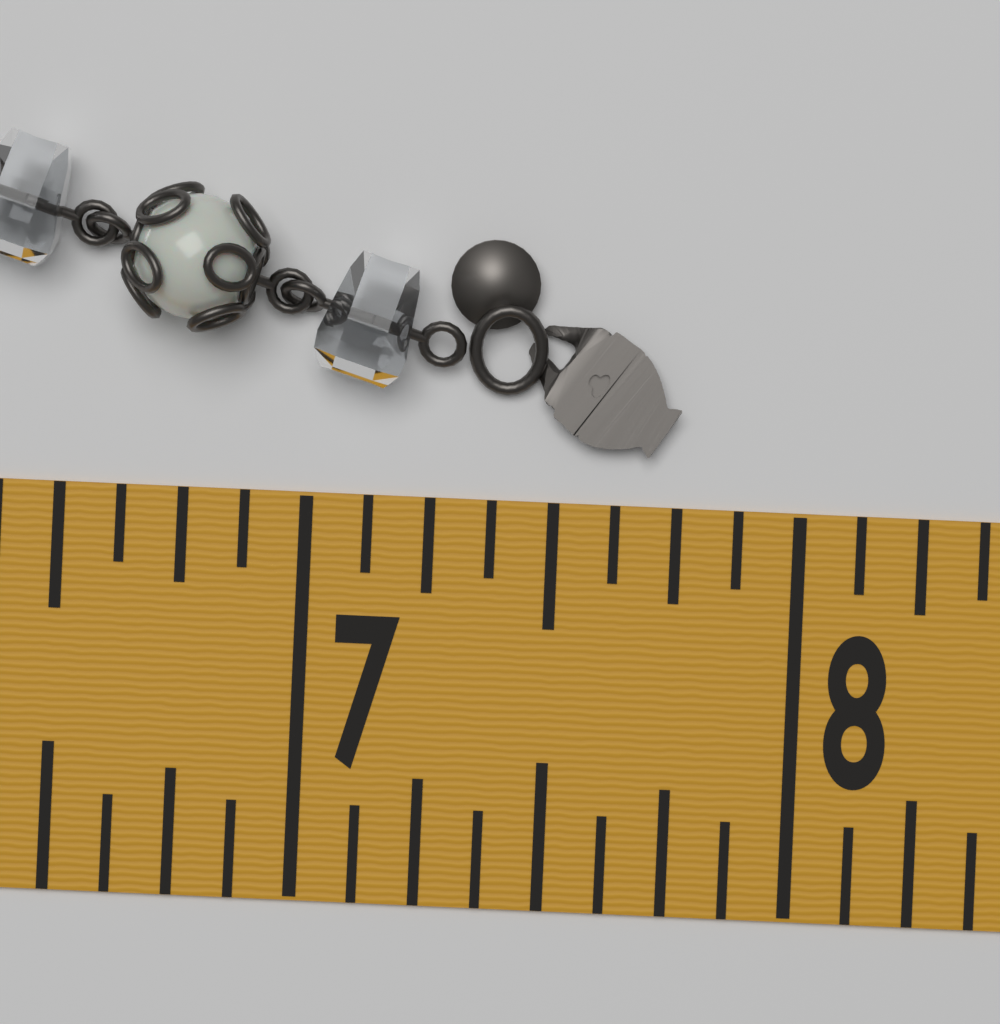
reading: 7.750 in
